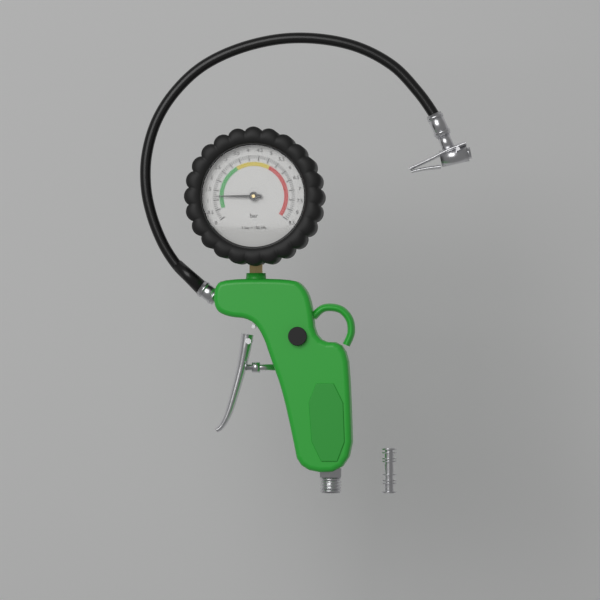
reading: 1.2 bar
